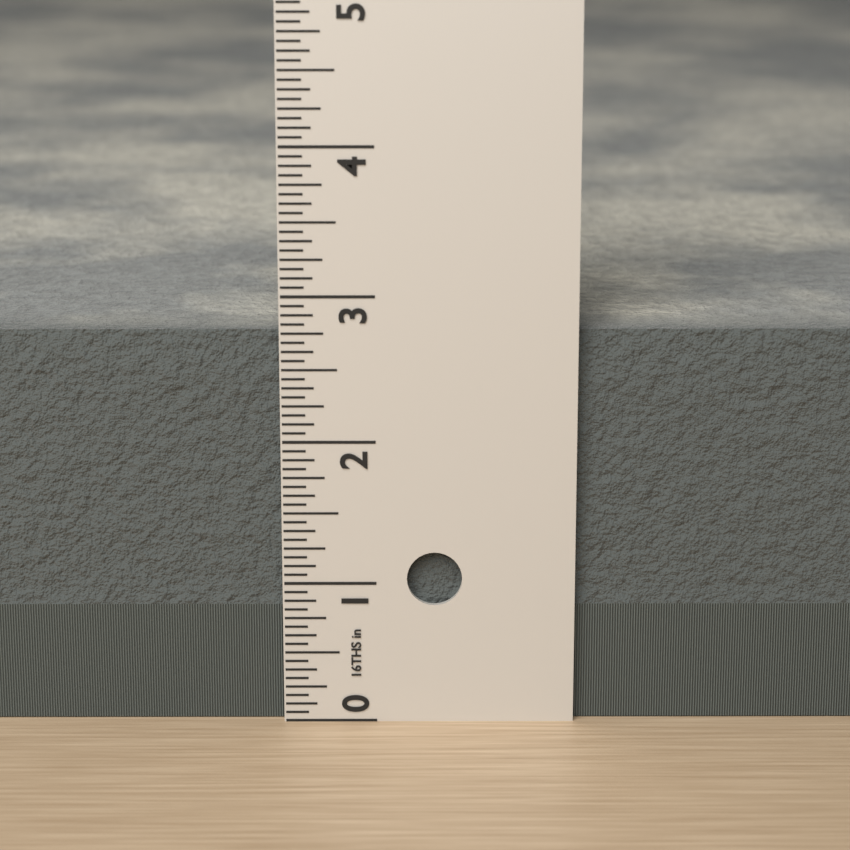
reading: 2.7500 in
